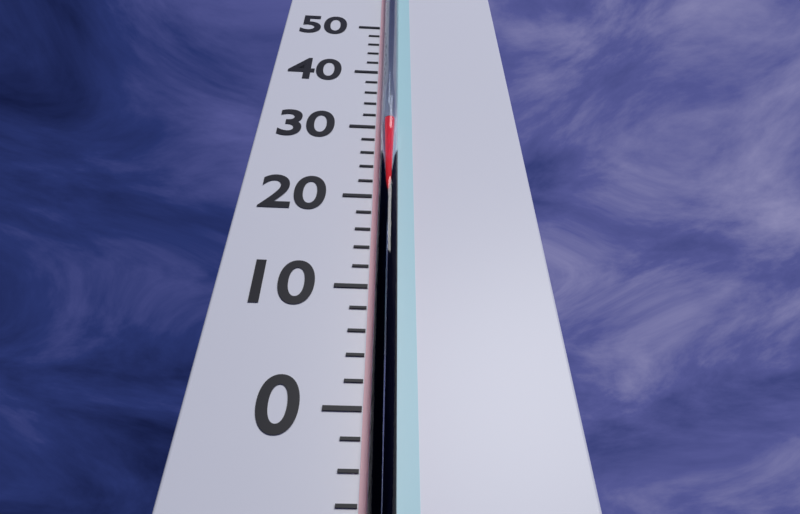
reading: 30 °C
